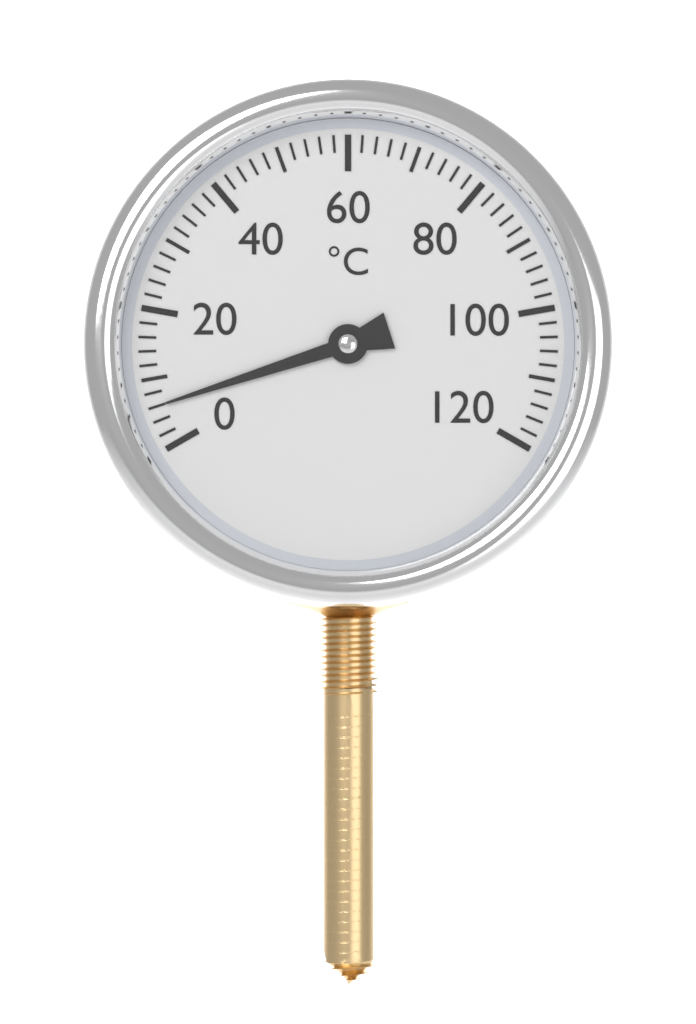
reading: 6 °C
